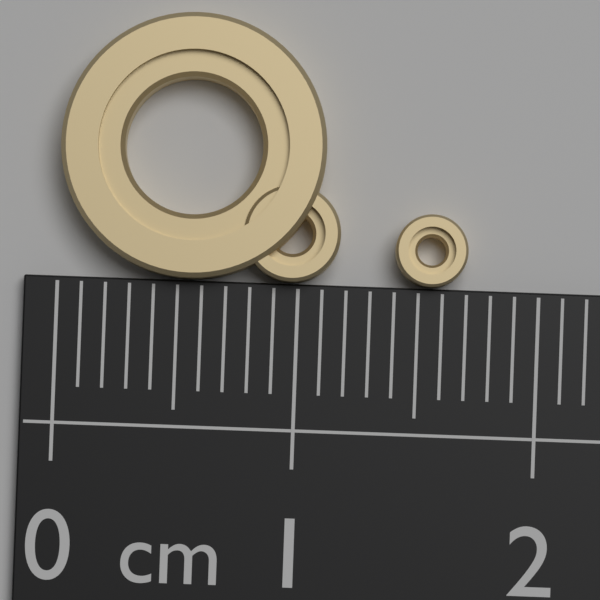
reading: 1.1 cm
